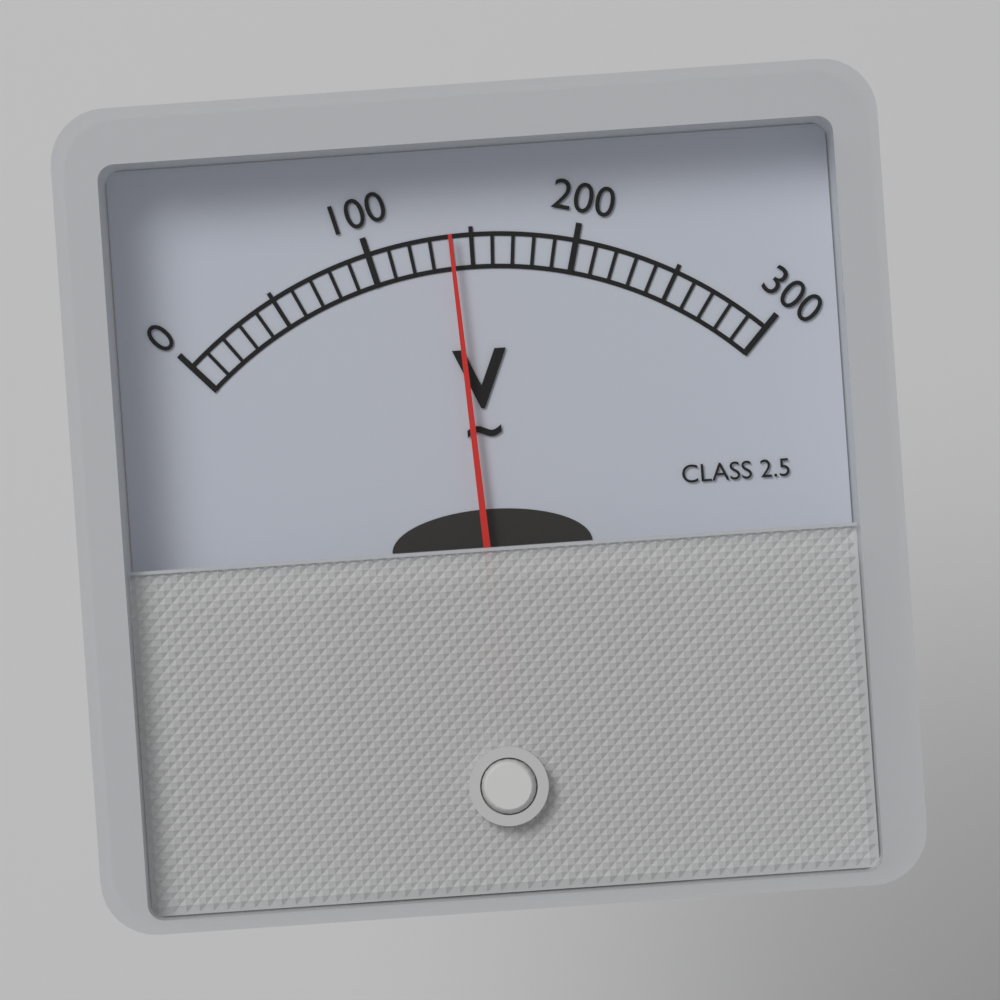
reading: 140 V
